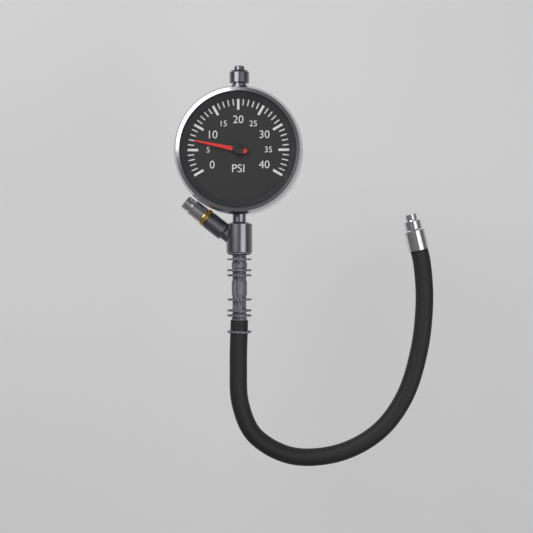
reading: 7 psi
